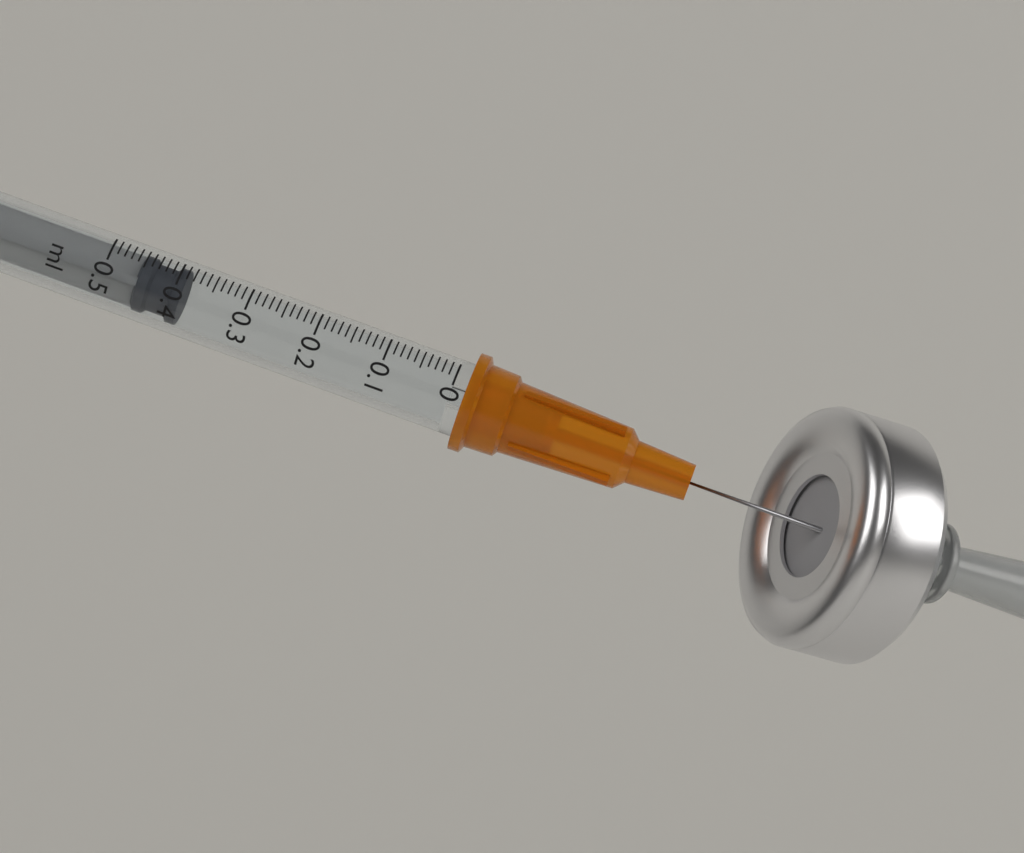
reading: 0.39 ml
